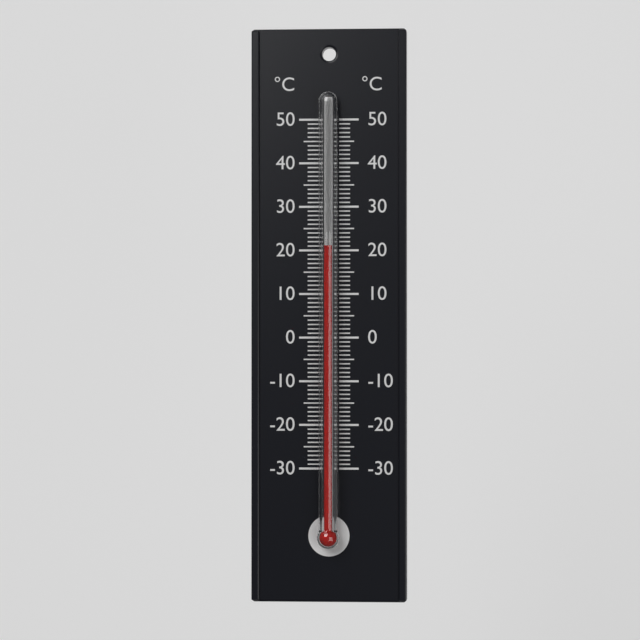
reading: 21 °C
